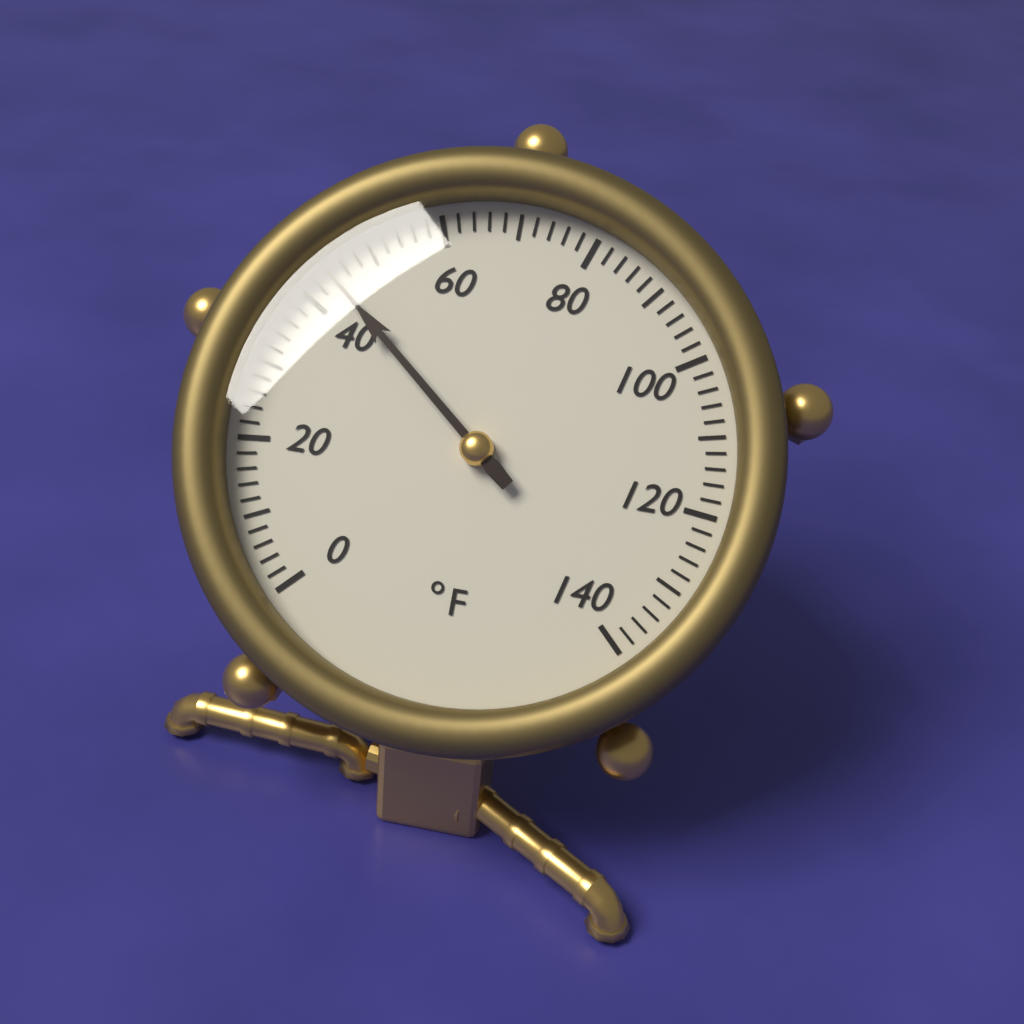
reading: 44 °F
